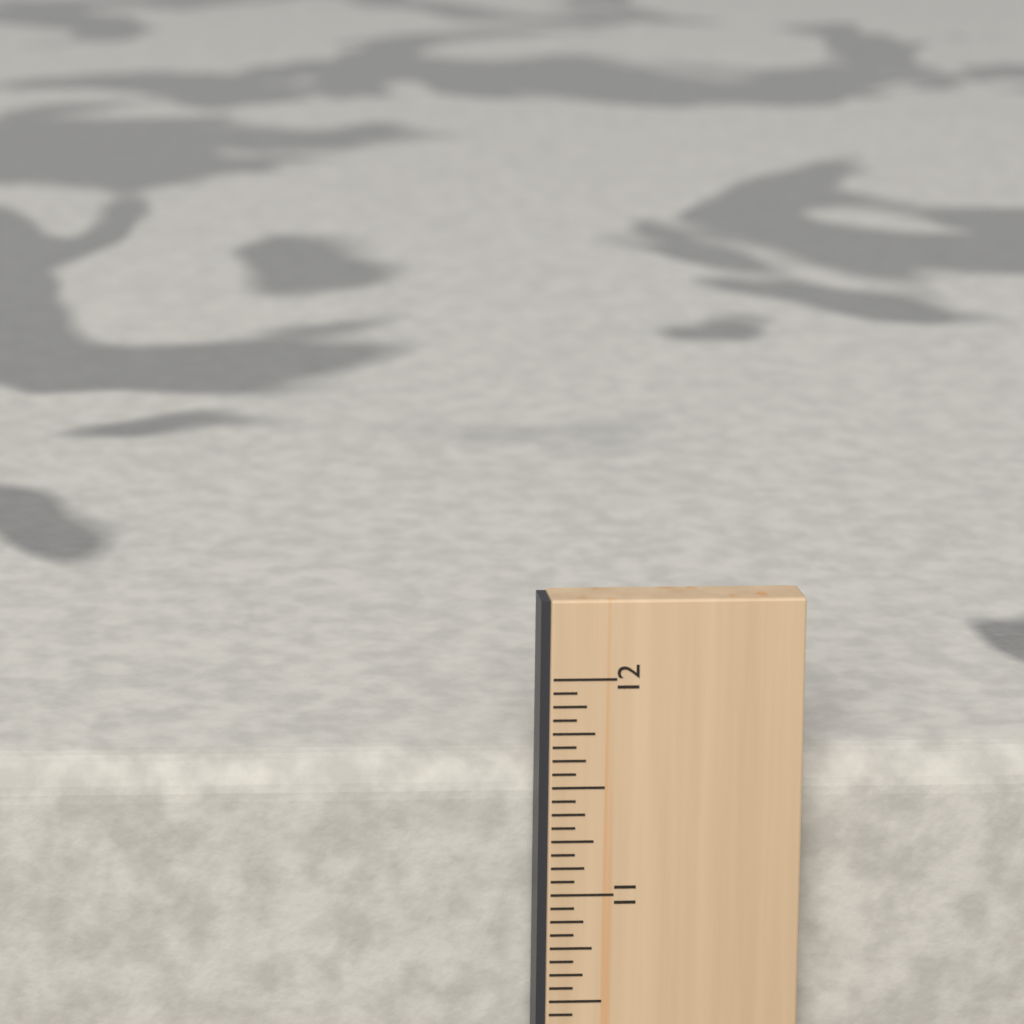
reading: 11.5625 in
